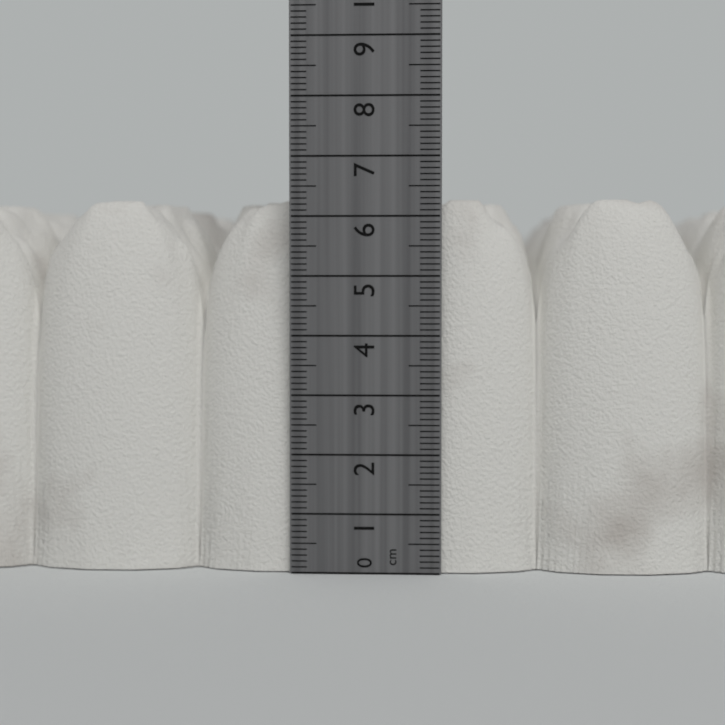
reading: 6.3 cm
